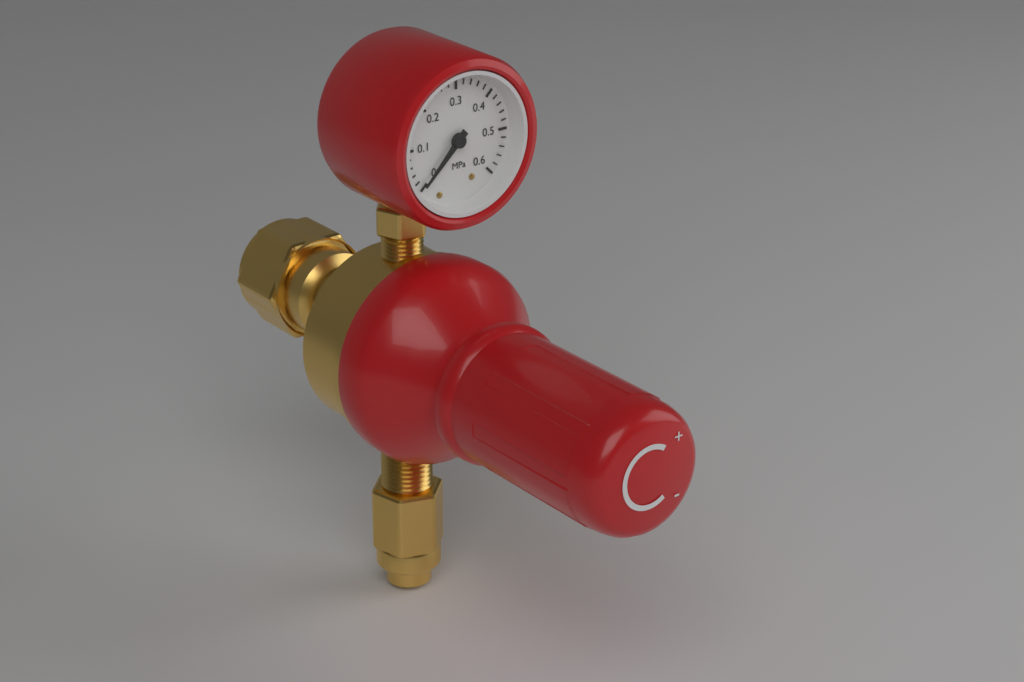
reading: 0.00 MPa
